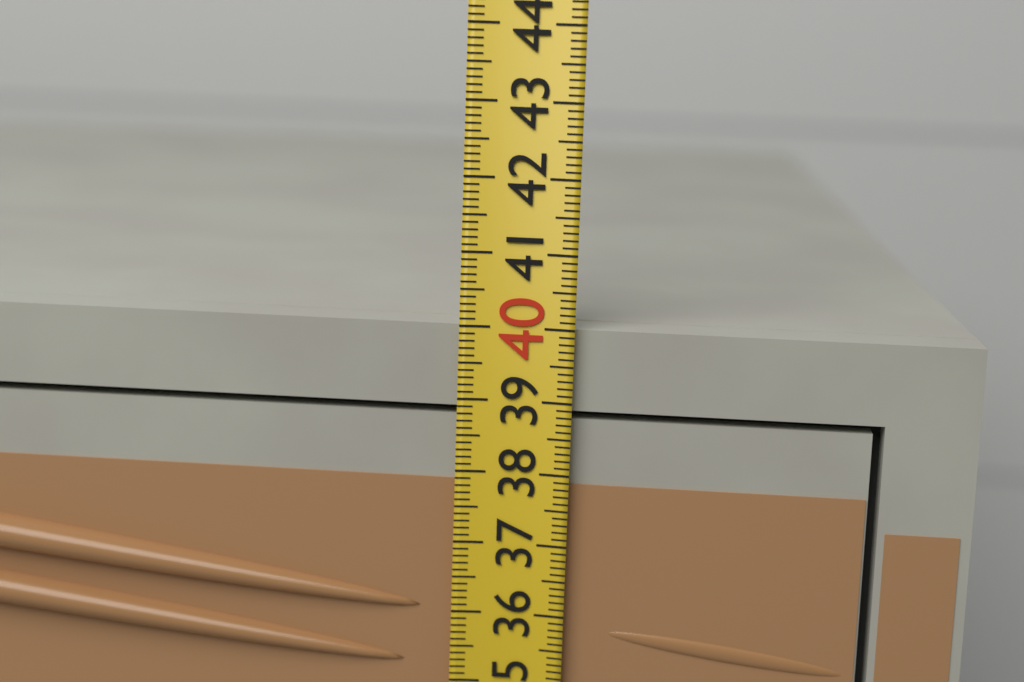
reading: 40.0 (no unit)
